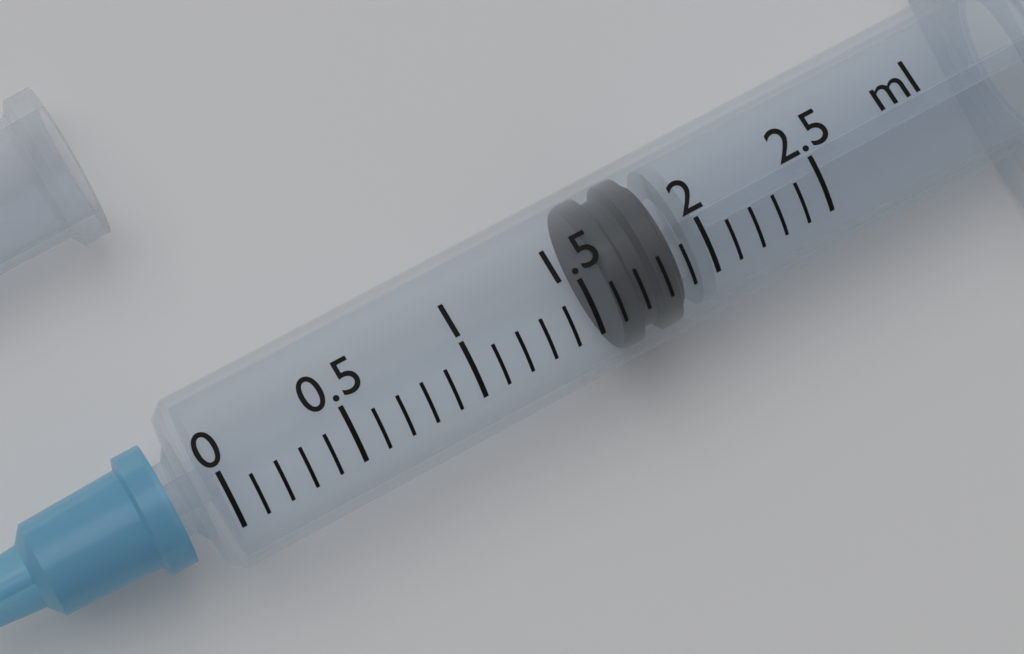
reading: 1.6 ml
